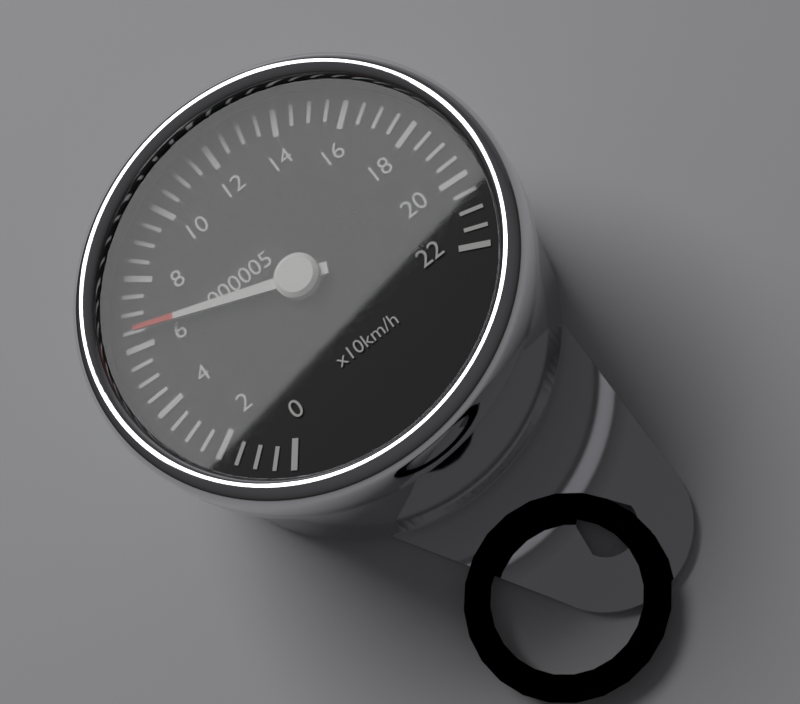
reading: 65 km/h
